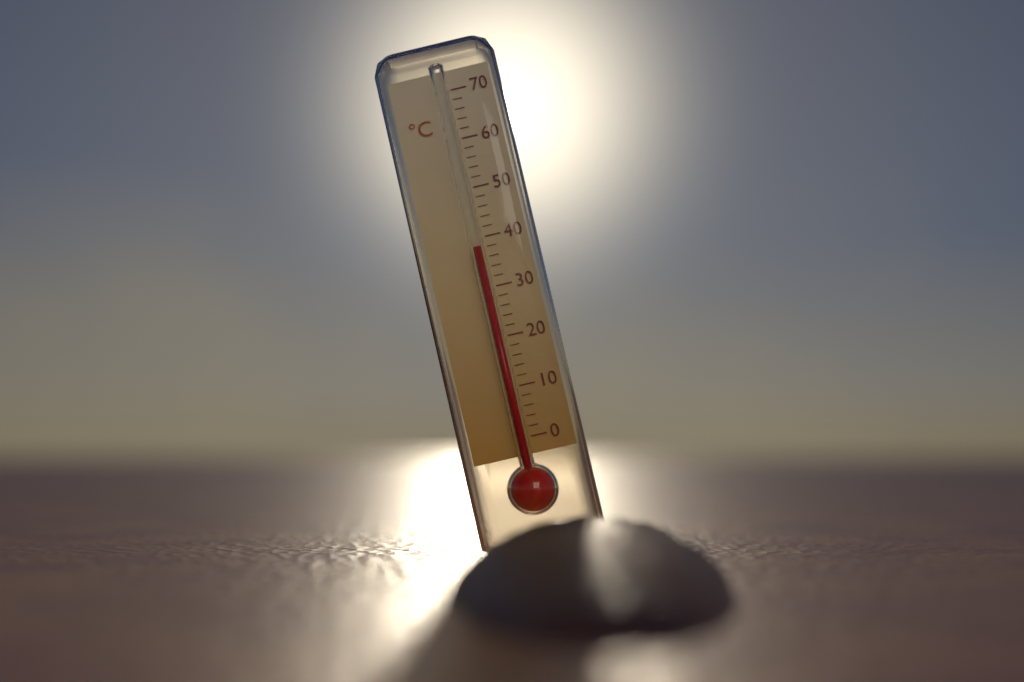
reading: 38 °C
